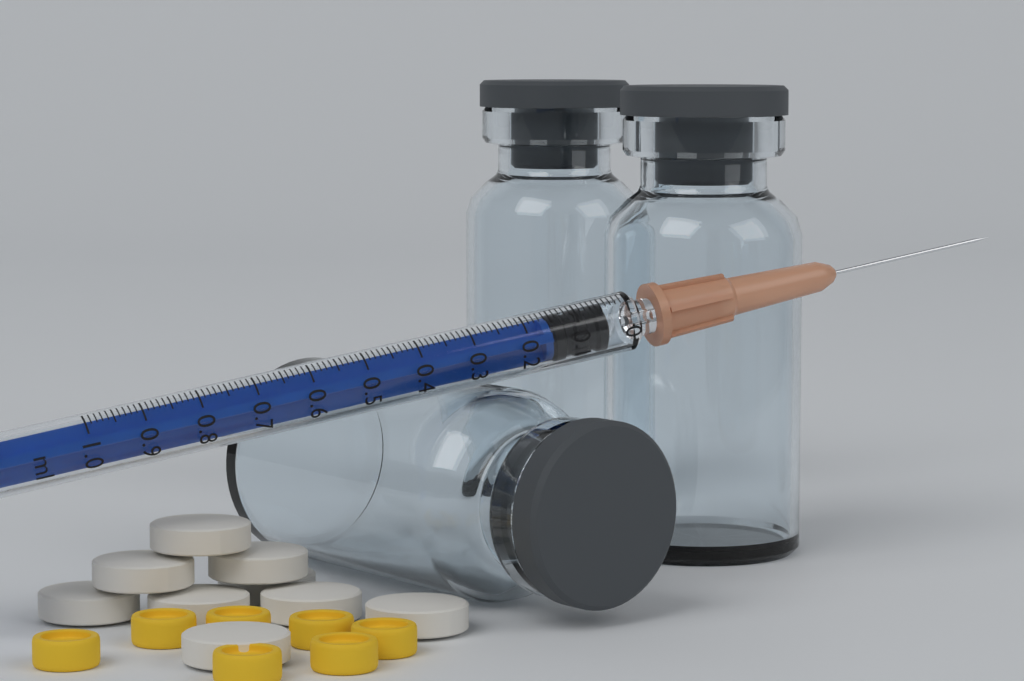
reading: 0.04 ml
